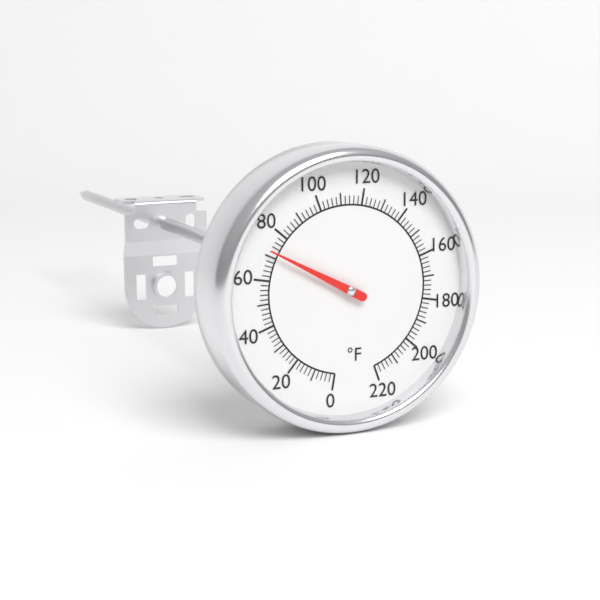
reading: 72 °F
